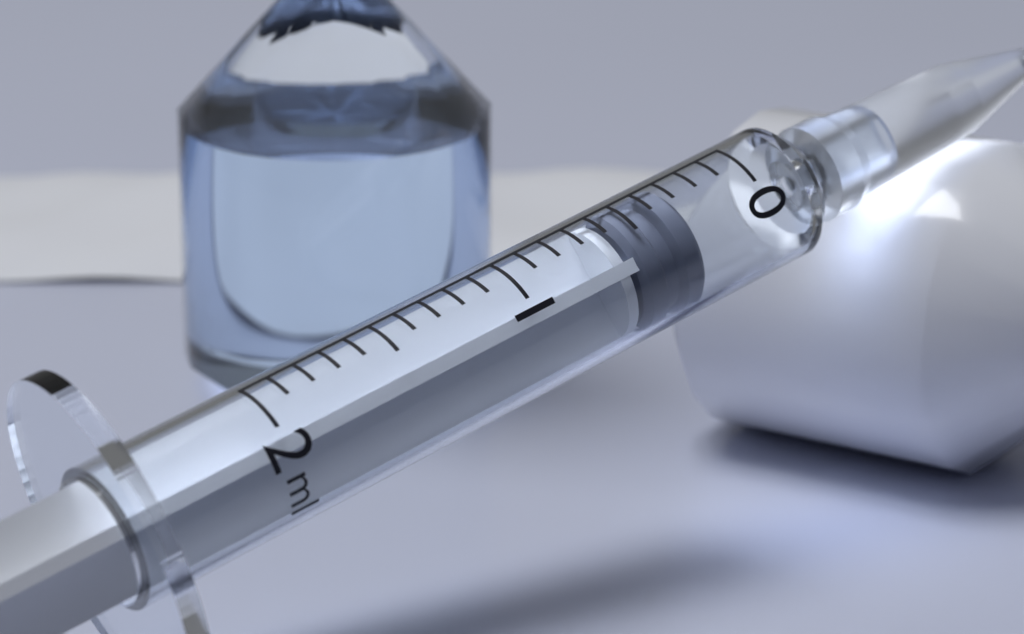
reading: 0.3 ml
